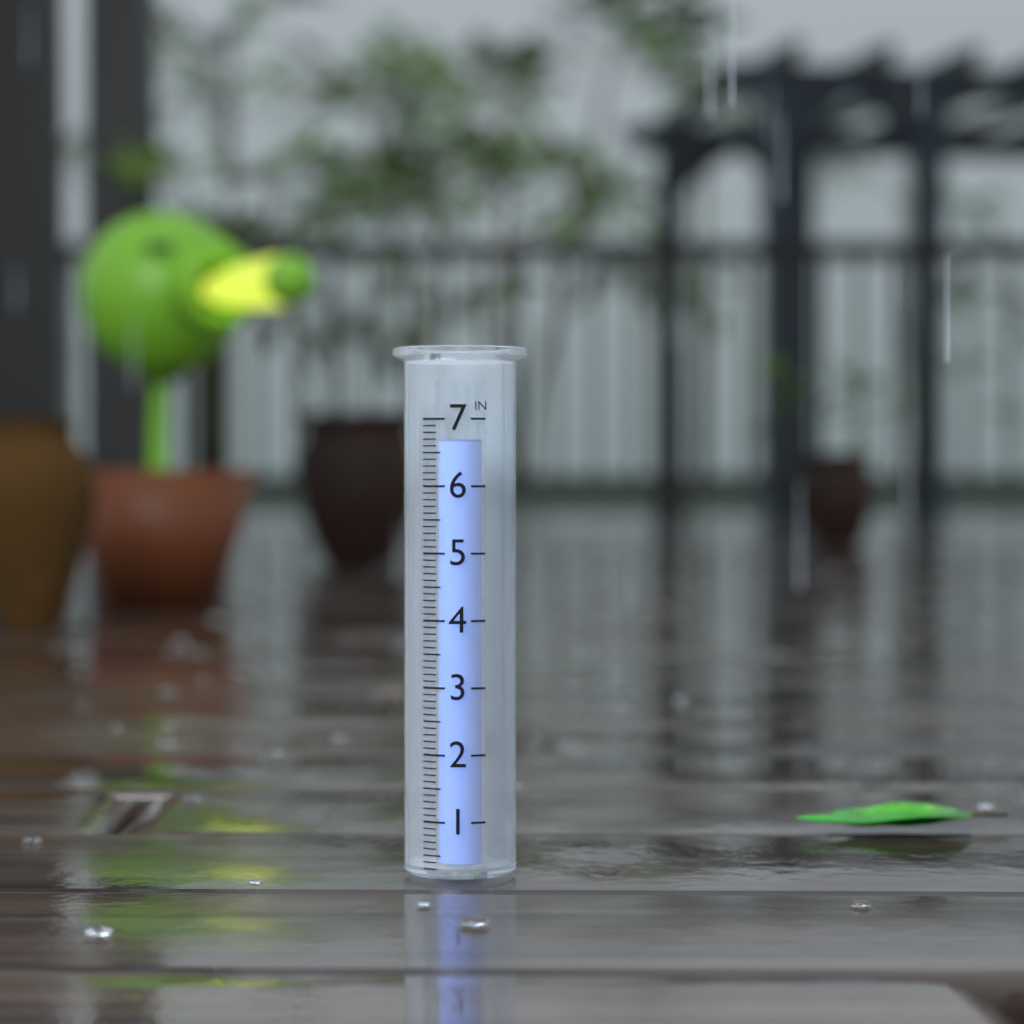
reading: 6.7 in
